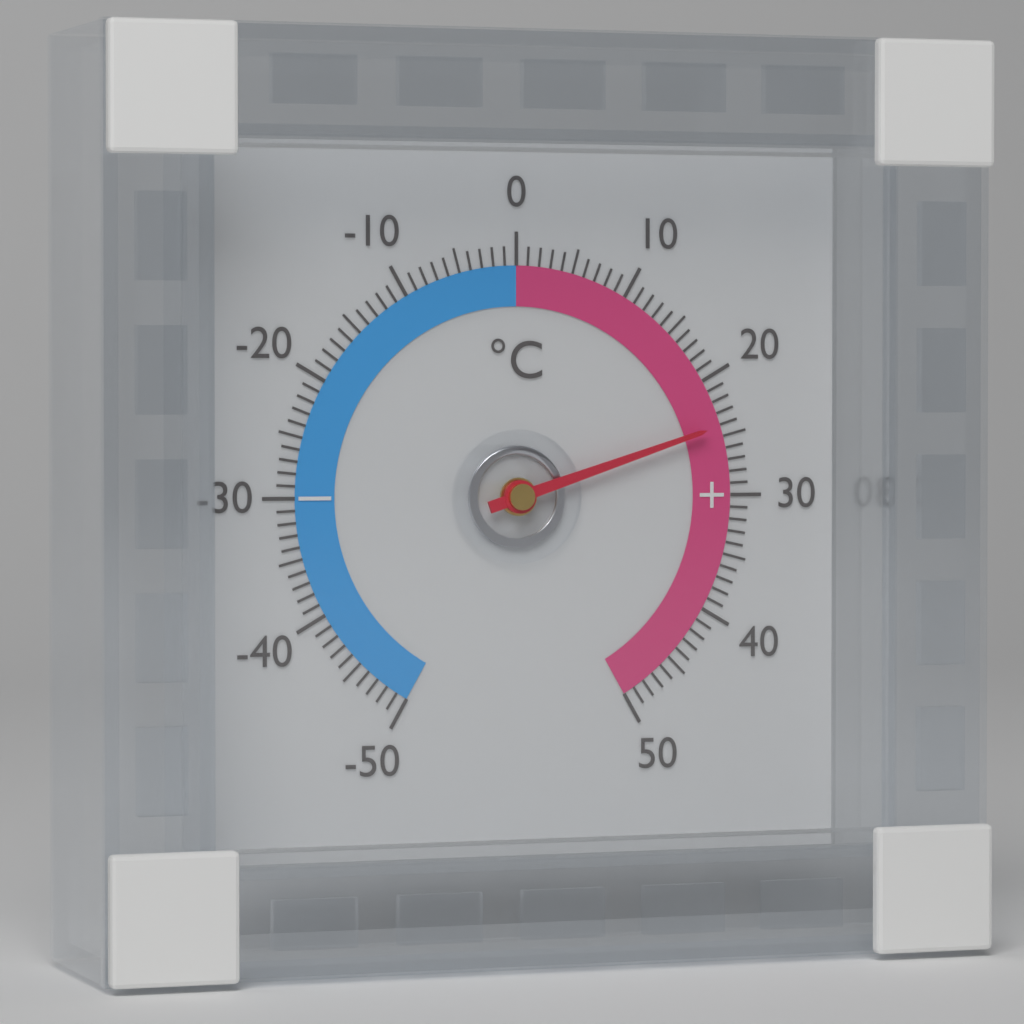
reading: 24 °C
